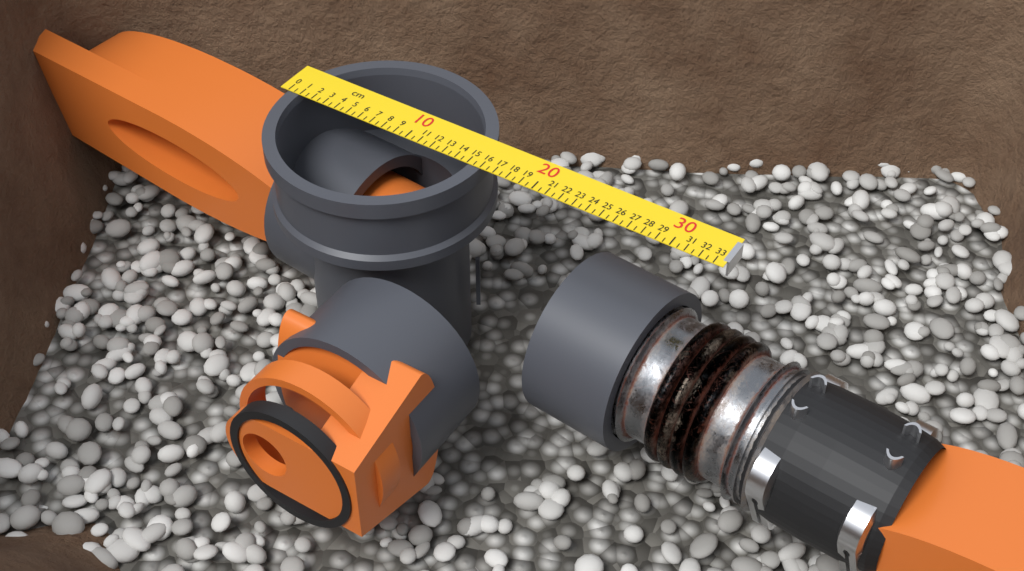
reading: 16.0 cm
